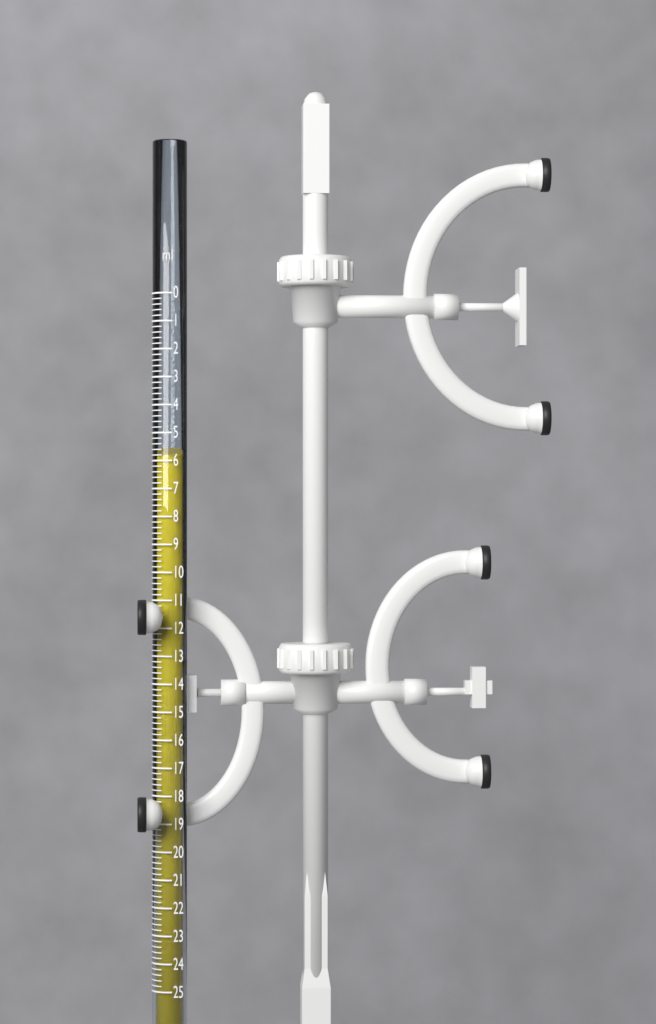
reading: 5.8 ml
